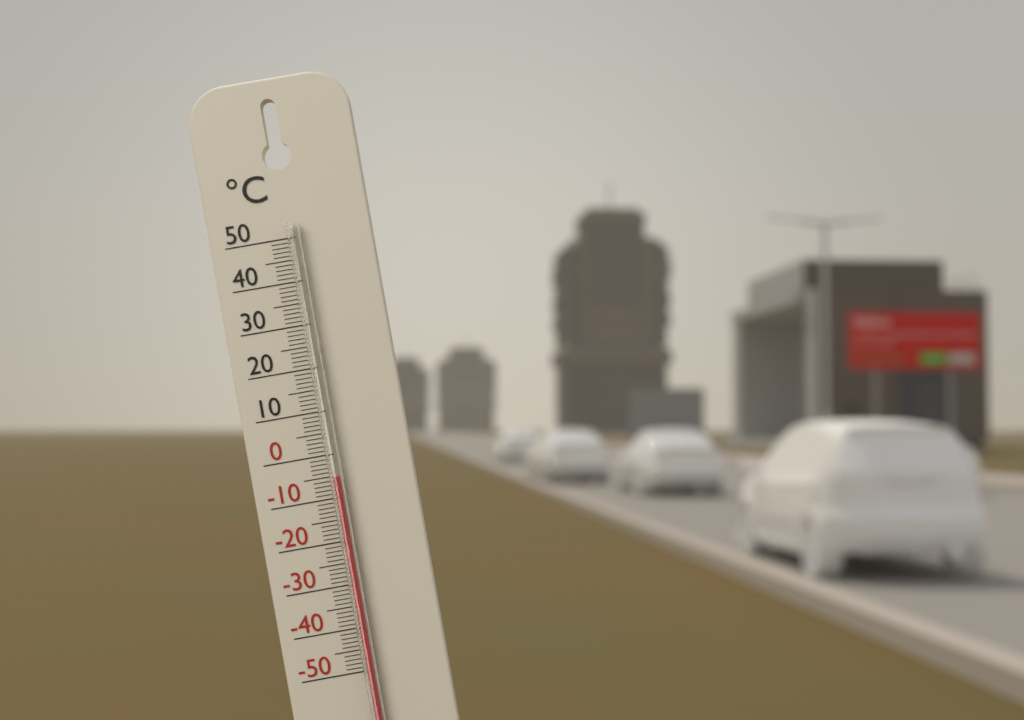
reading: -5 °C
